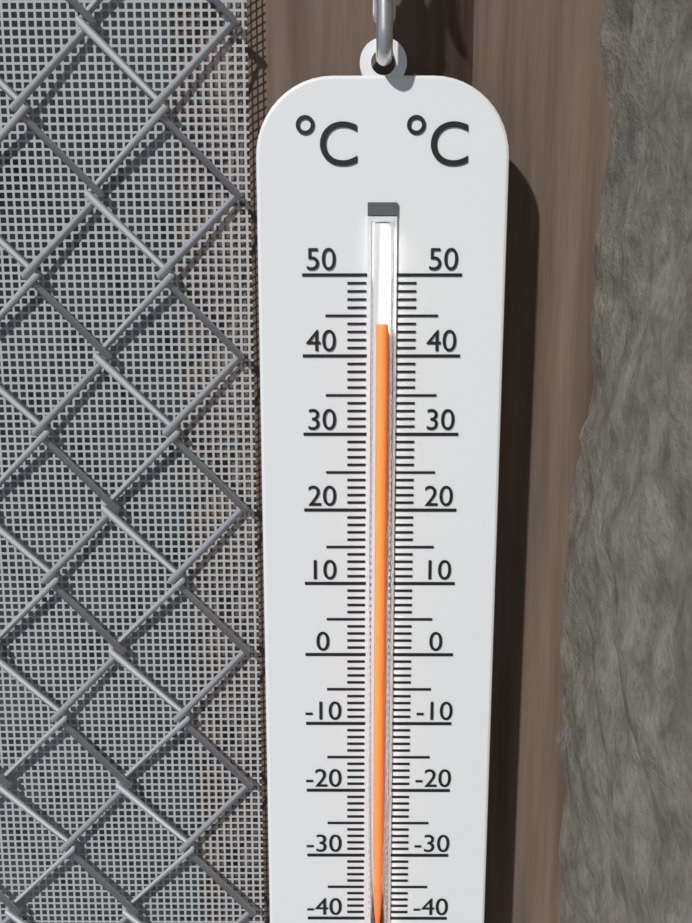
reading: 44 °C
